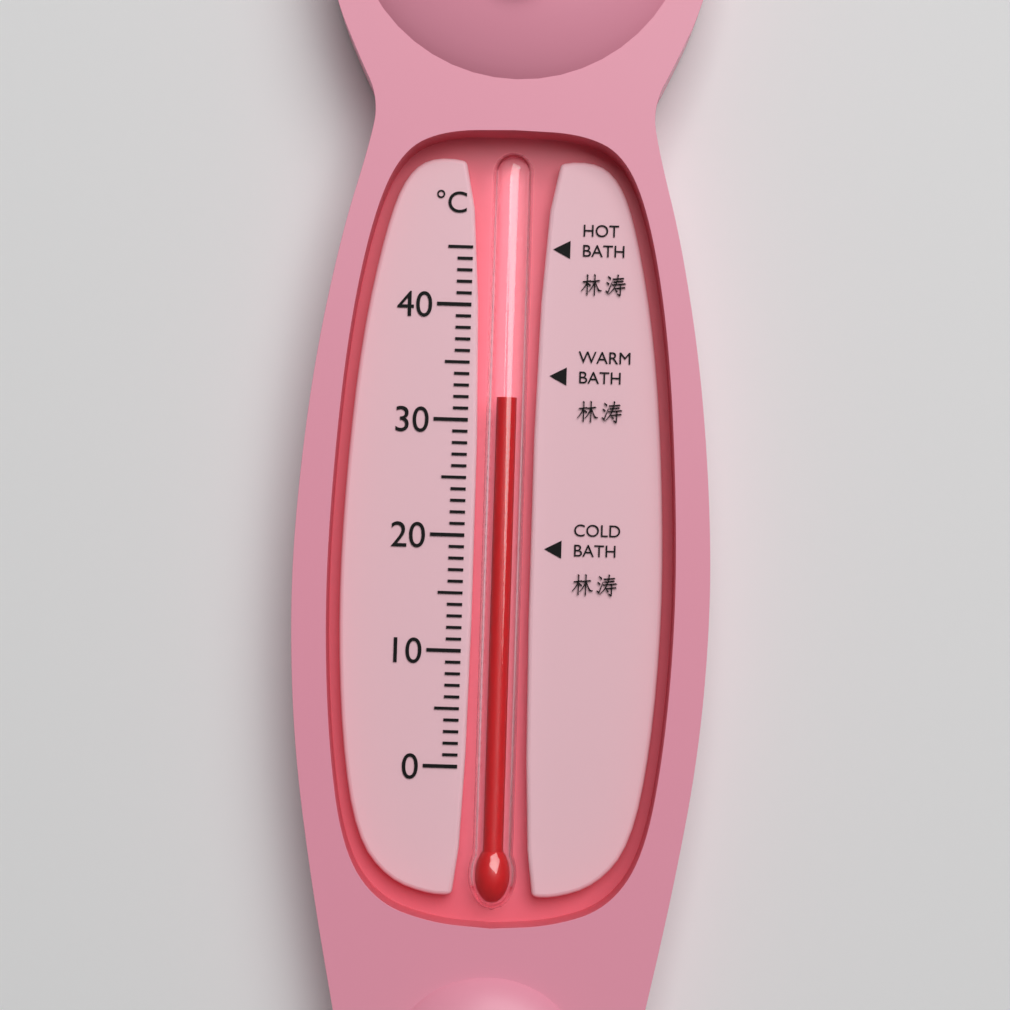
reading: 32 °C
